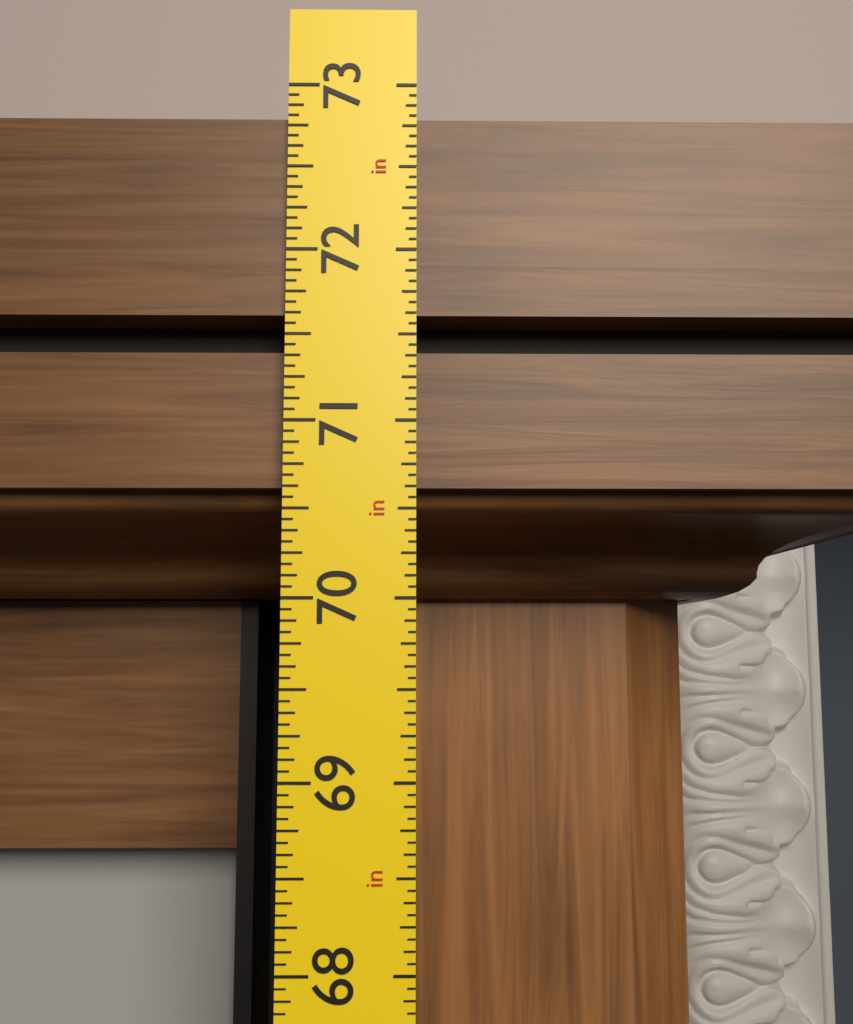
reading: 72.8125 in
